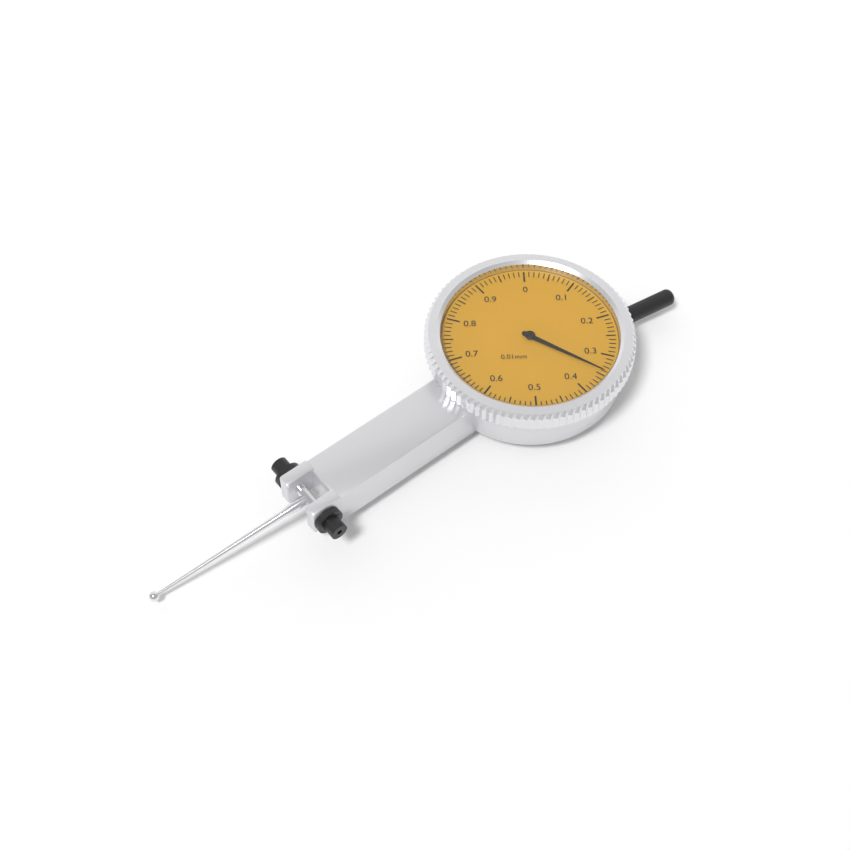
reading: 0.34 mm
